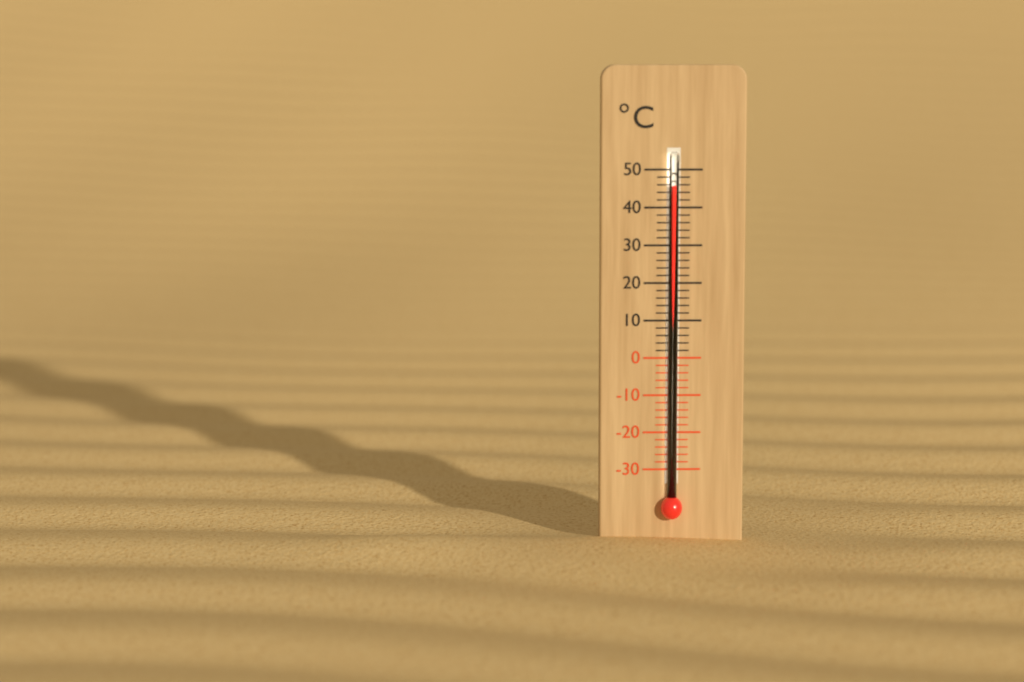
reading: 46 °C
